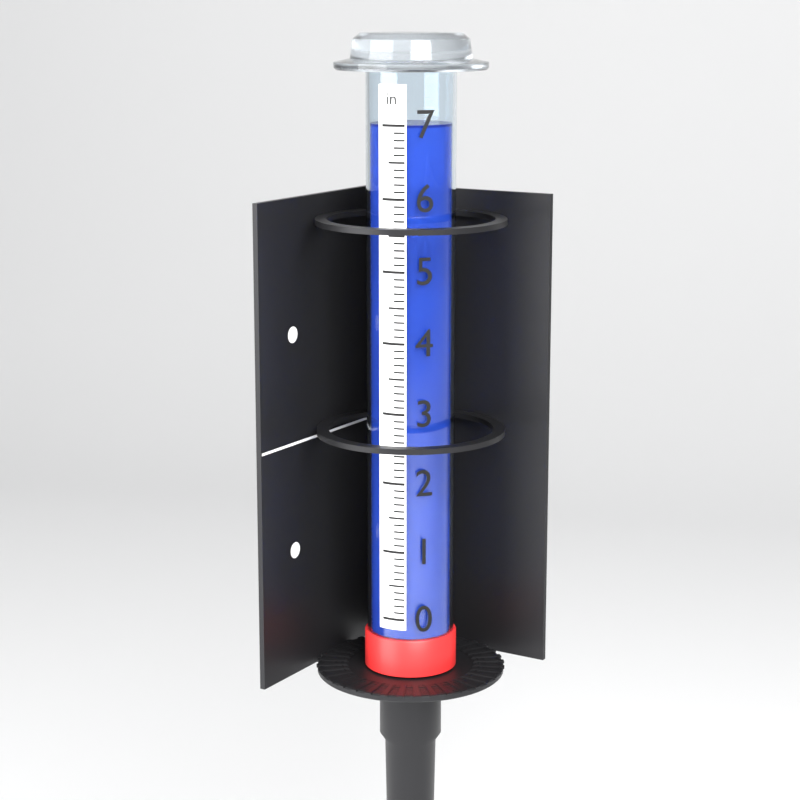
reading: 7.0 in
